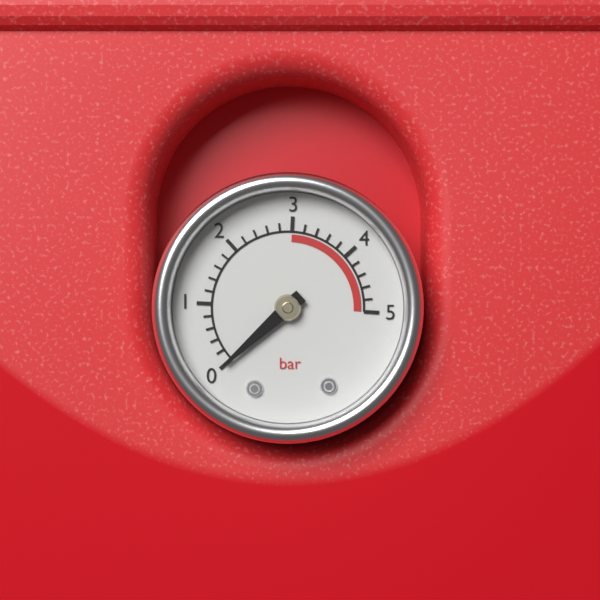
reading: 0.0 bar
